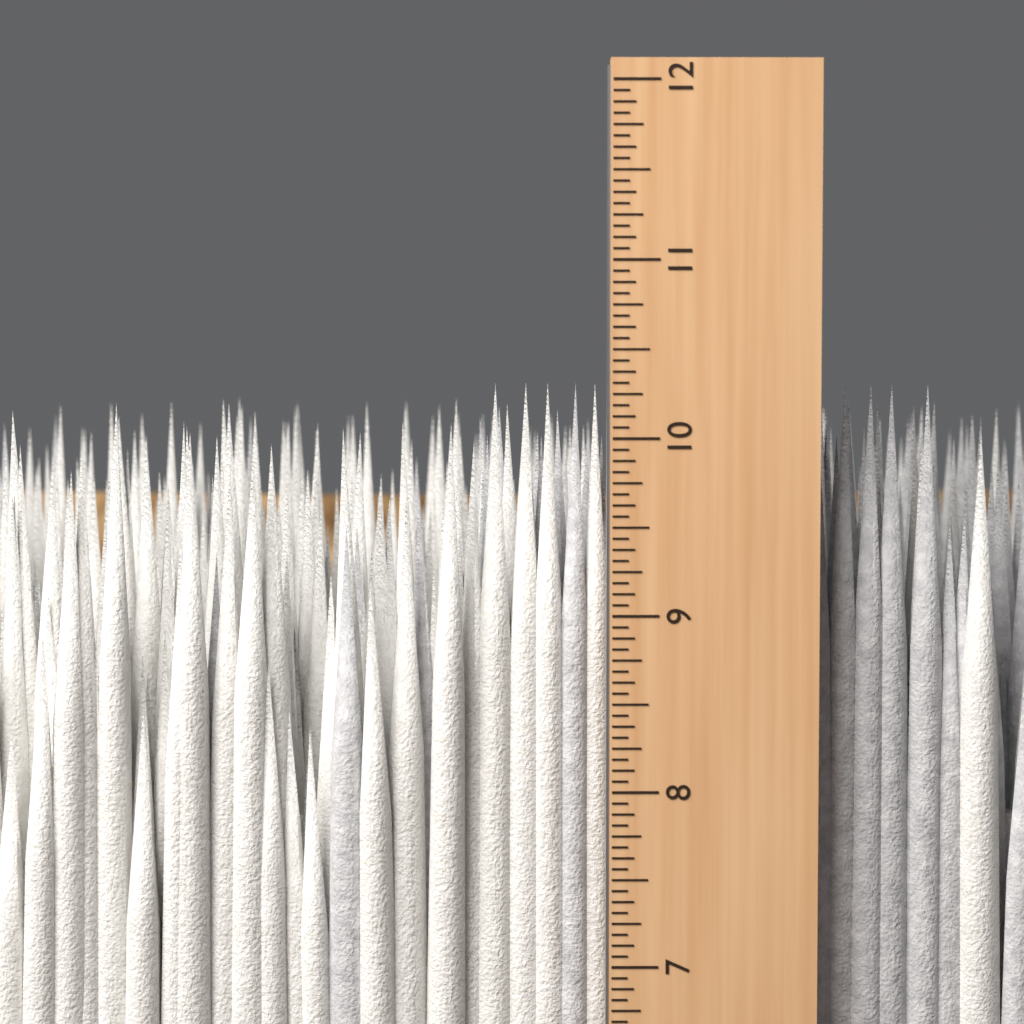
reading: 10.3125 in
